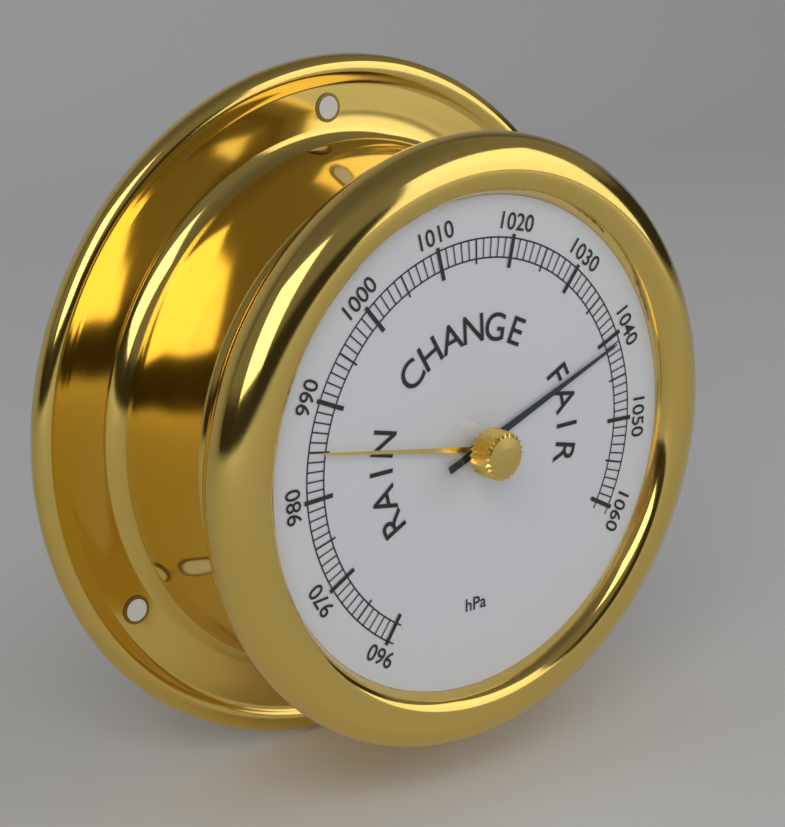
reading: 1041 hPa
